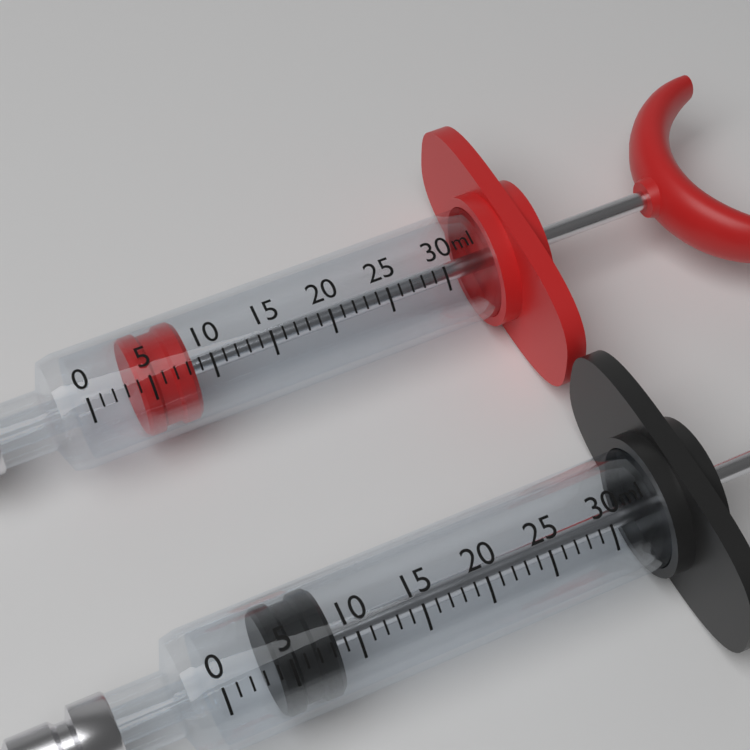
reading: 4 ml
